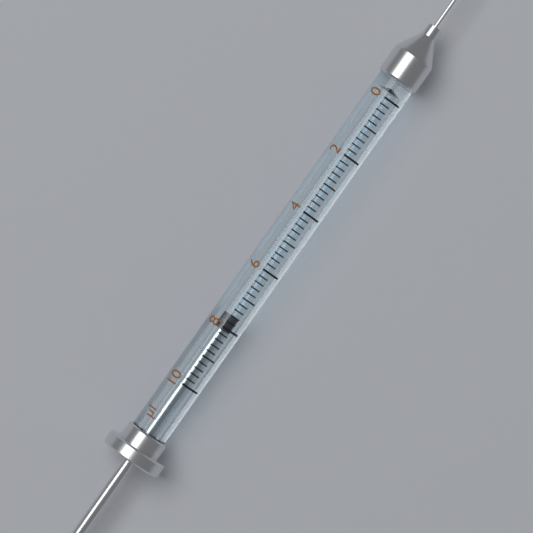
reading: 7.6 µl
